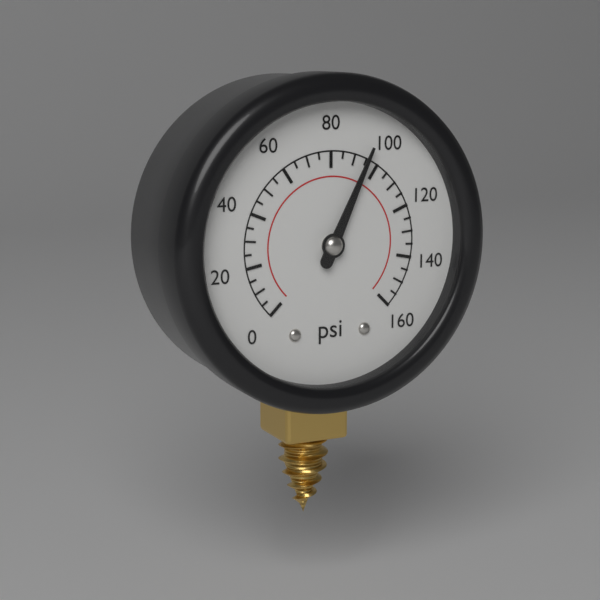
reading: 95 psi
